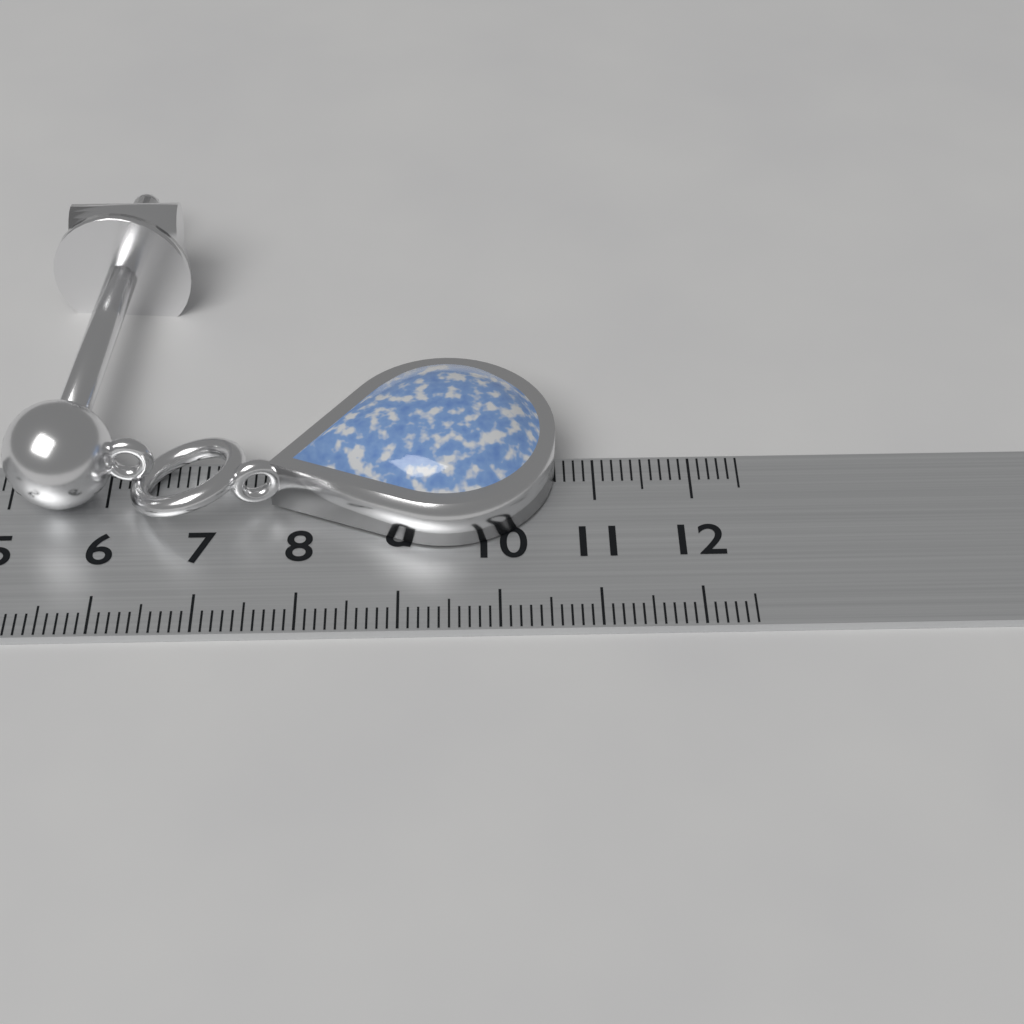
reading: 10.6 cm
